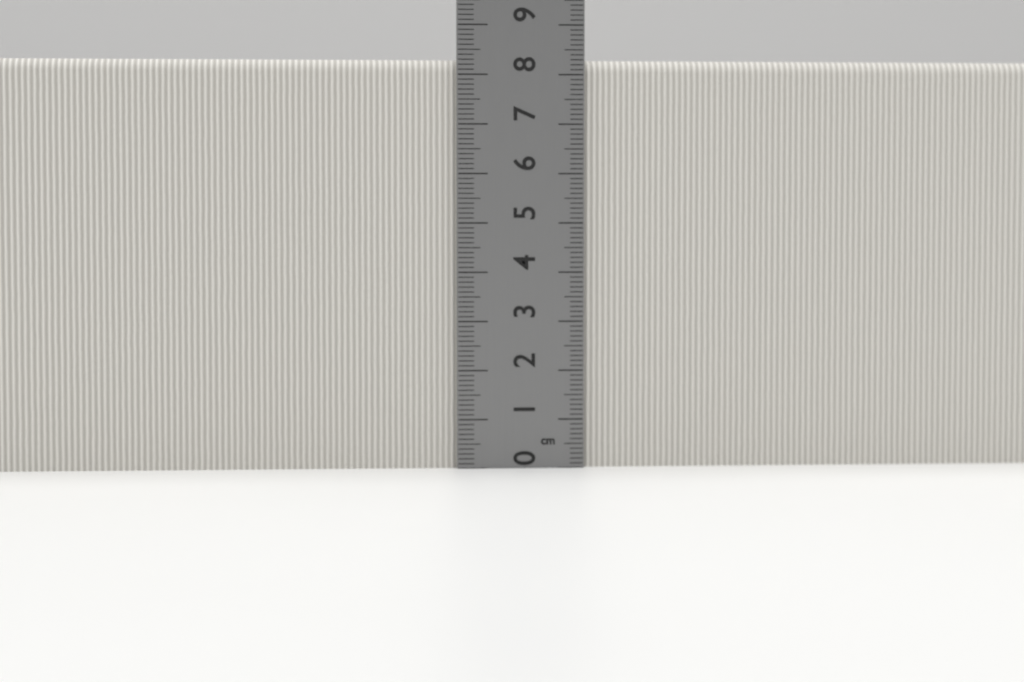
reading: 8.3 cm
